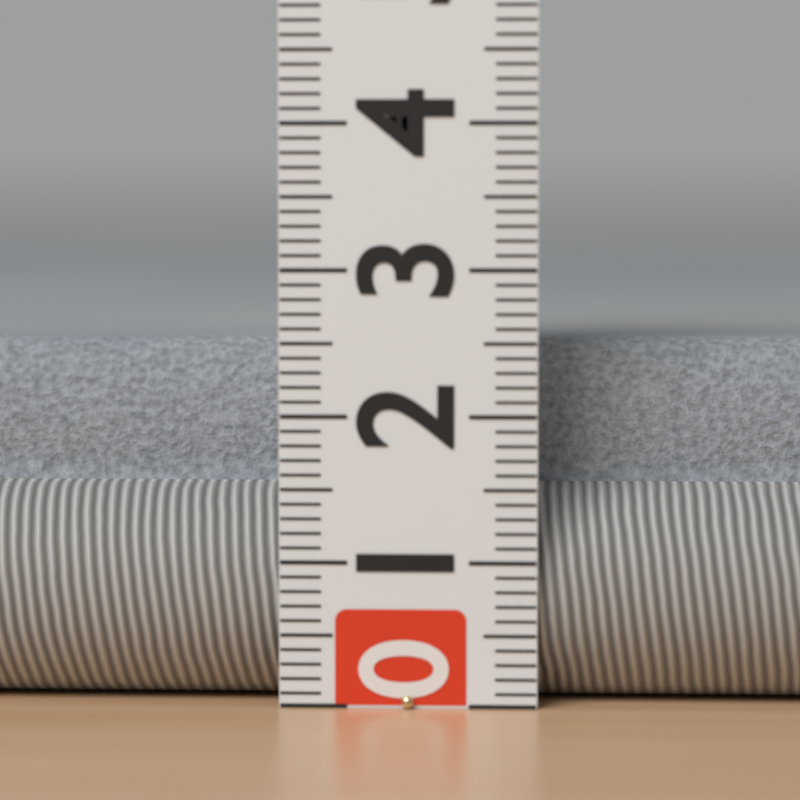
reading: 2.5 (no unit)
